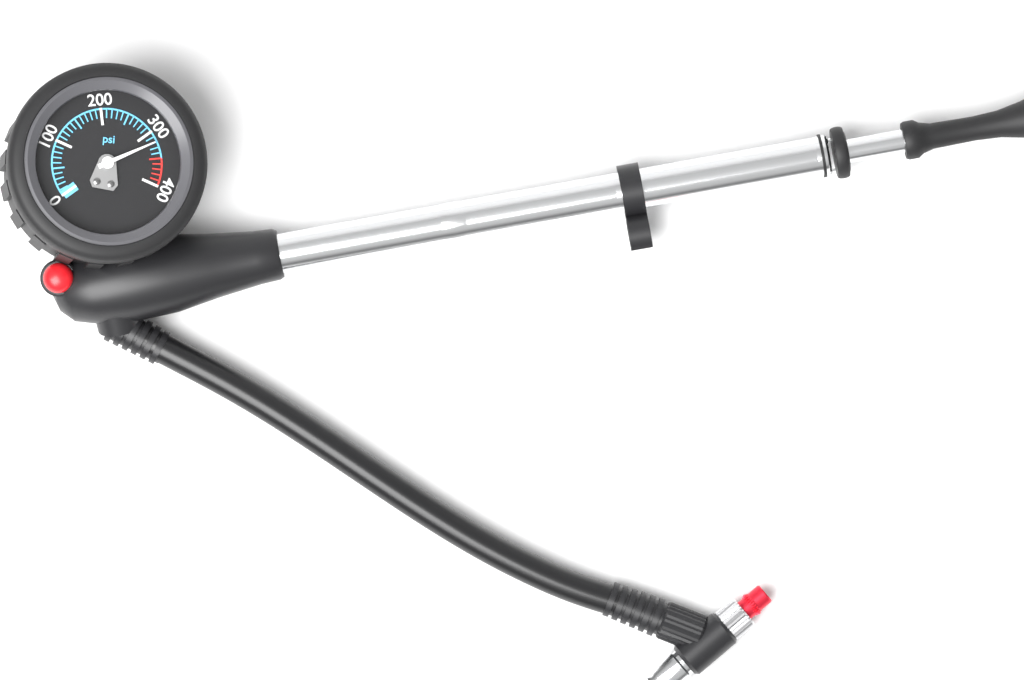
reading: 320 psi
